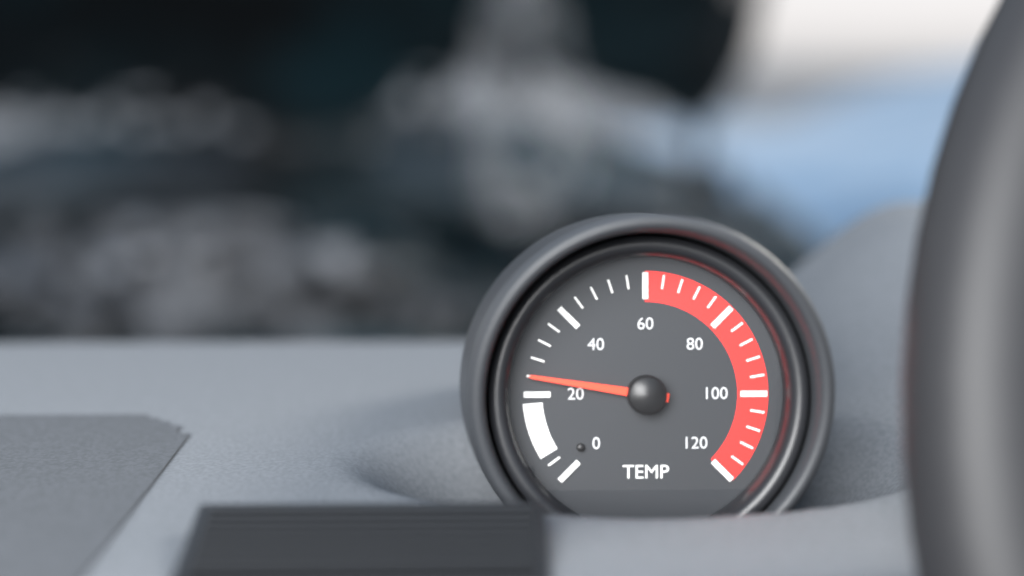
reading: 24 (no unit)
